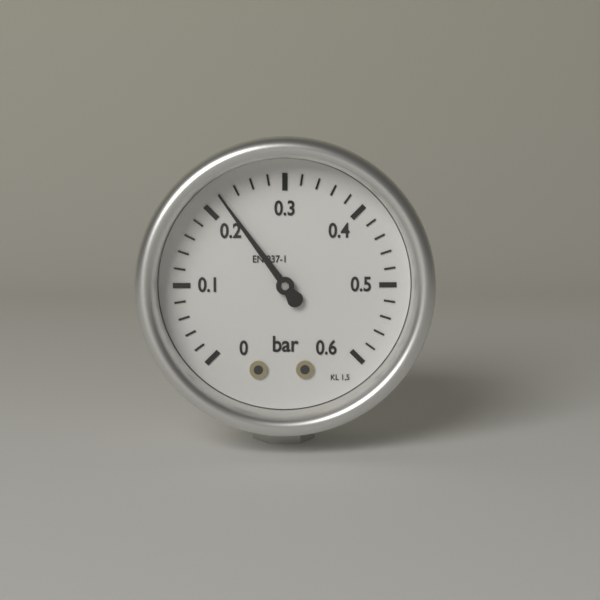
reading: 0.22 bar
